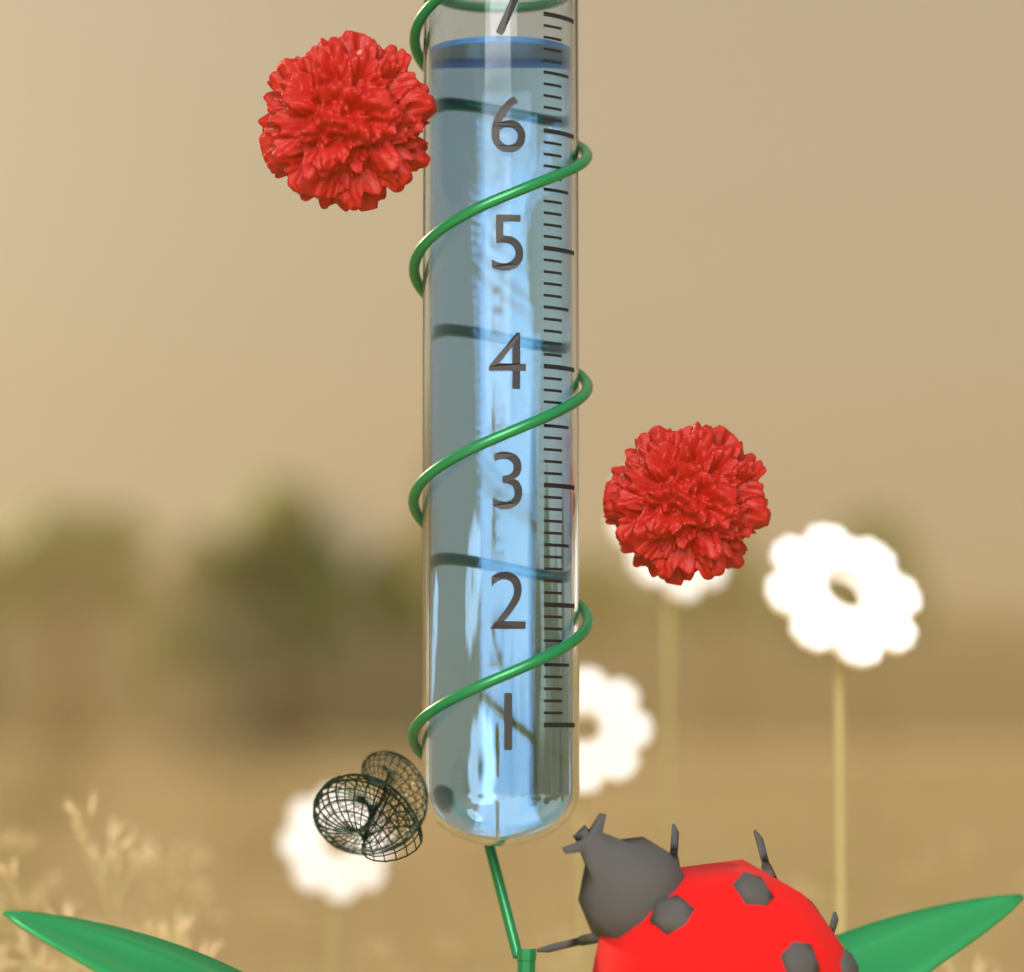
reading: 6.8 (no unit)
